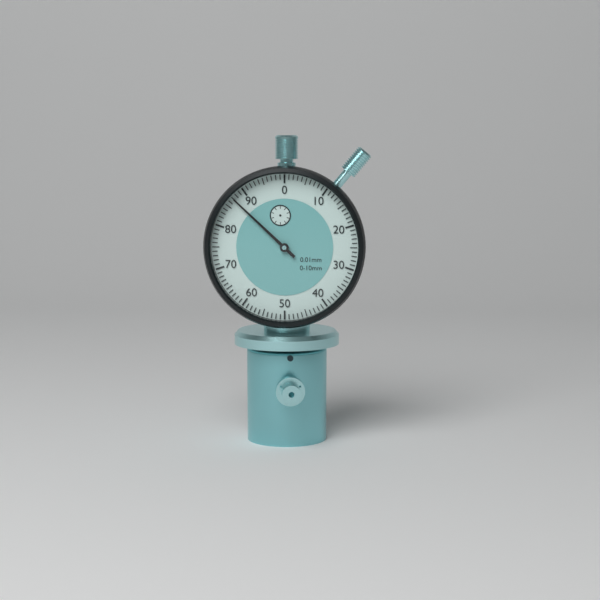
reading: 0.87 mm
